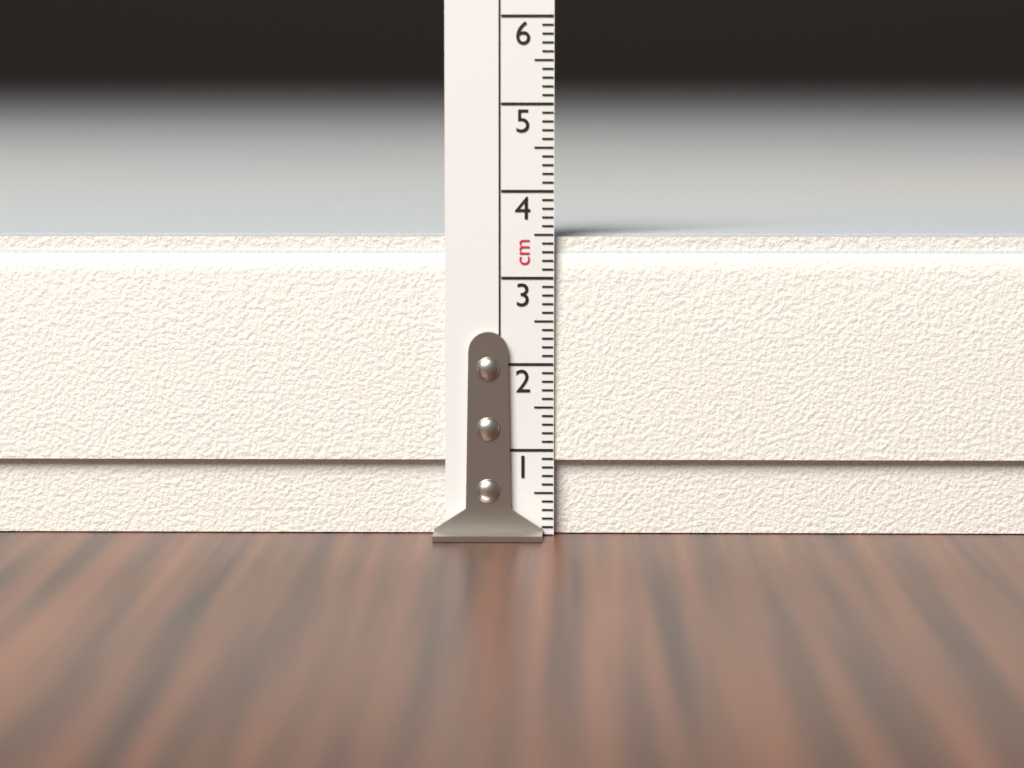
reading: 3.5 cm
